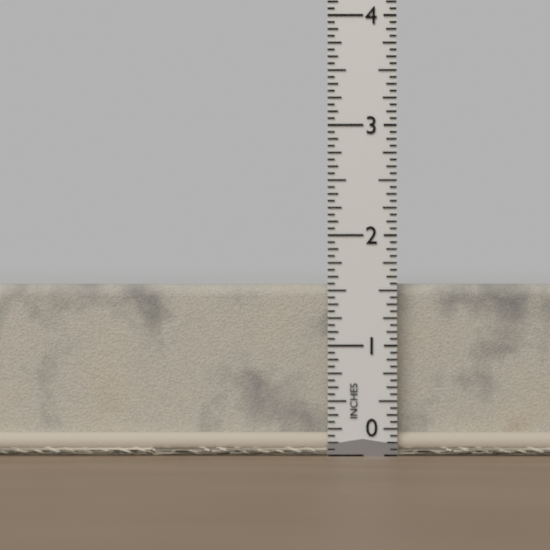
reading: 1.5625 in
